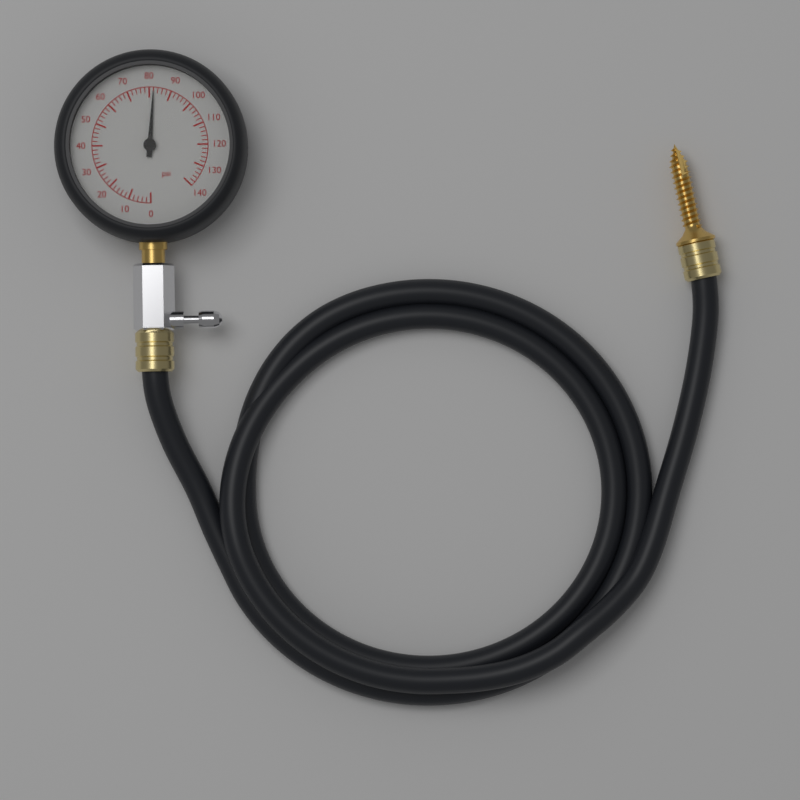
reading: 82 psi
